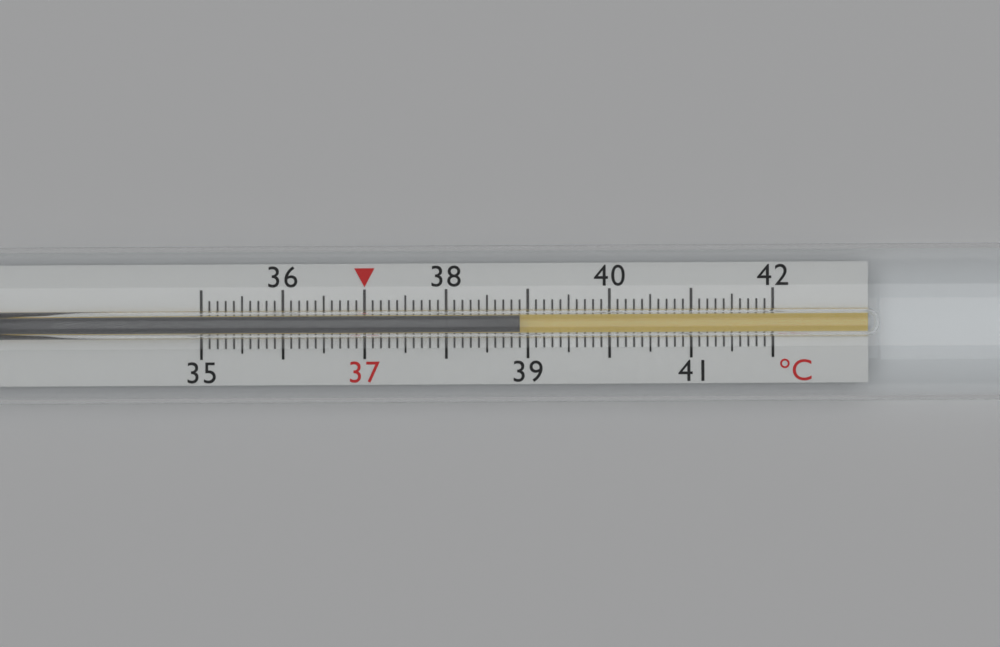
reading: 38.9 °C
